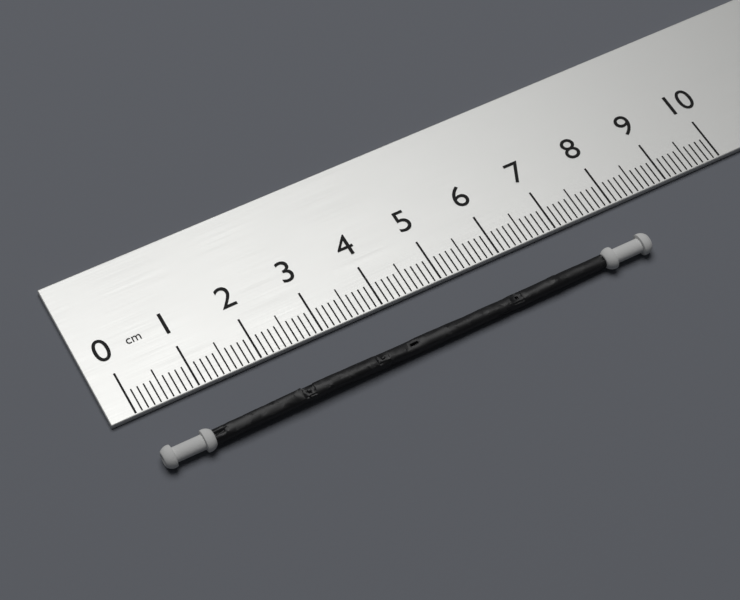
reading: 8.1 cm
